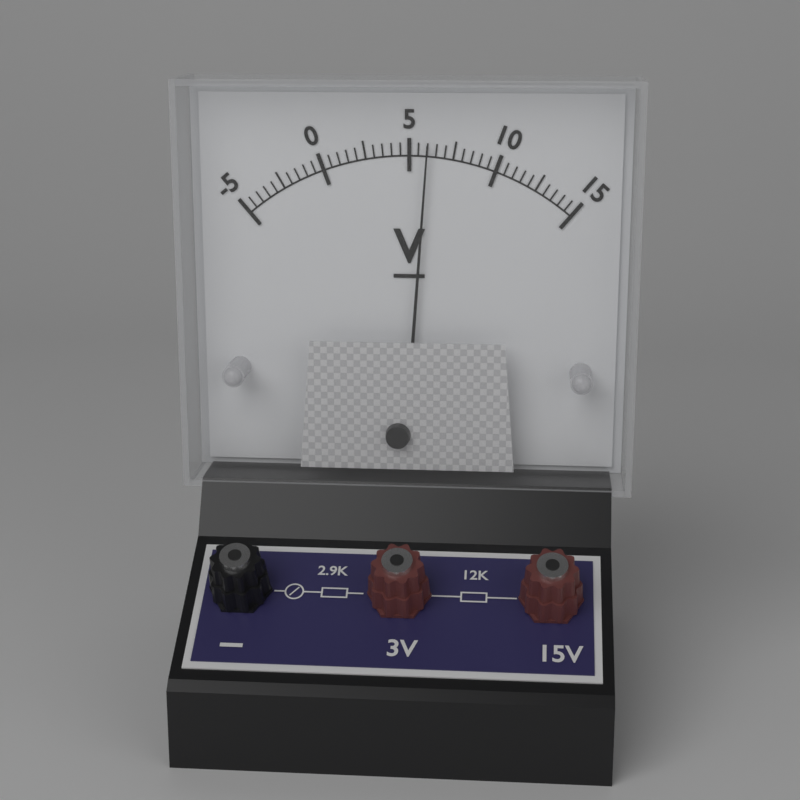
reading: 6.0 V
